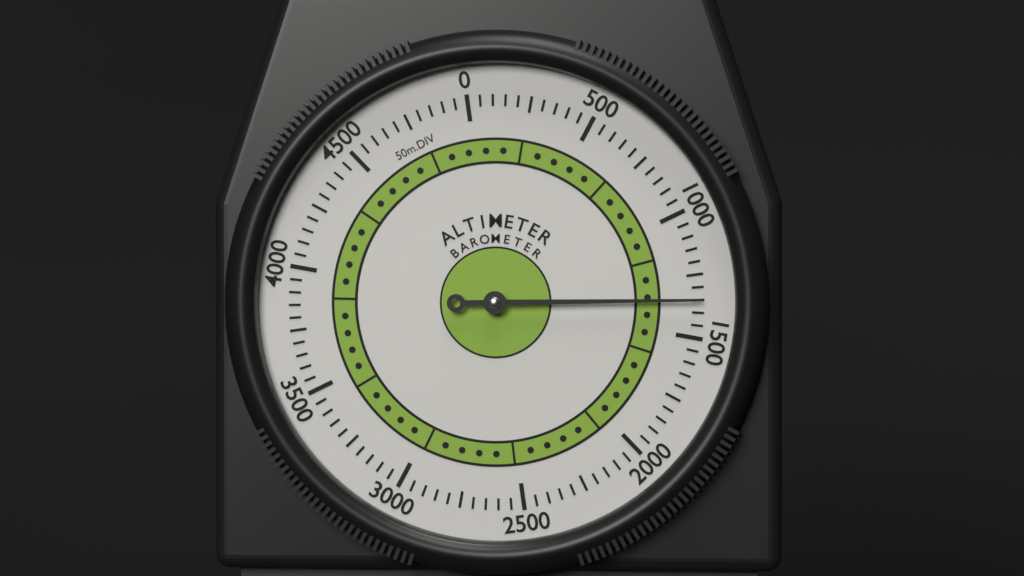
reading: 1350 m
